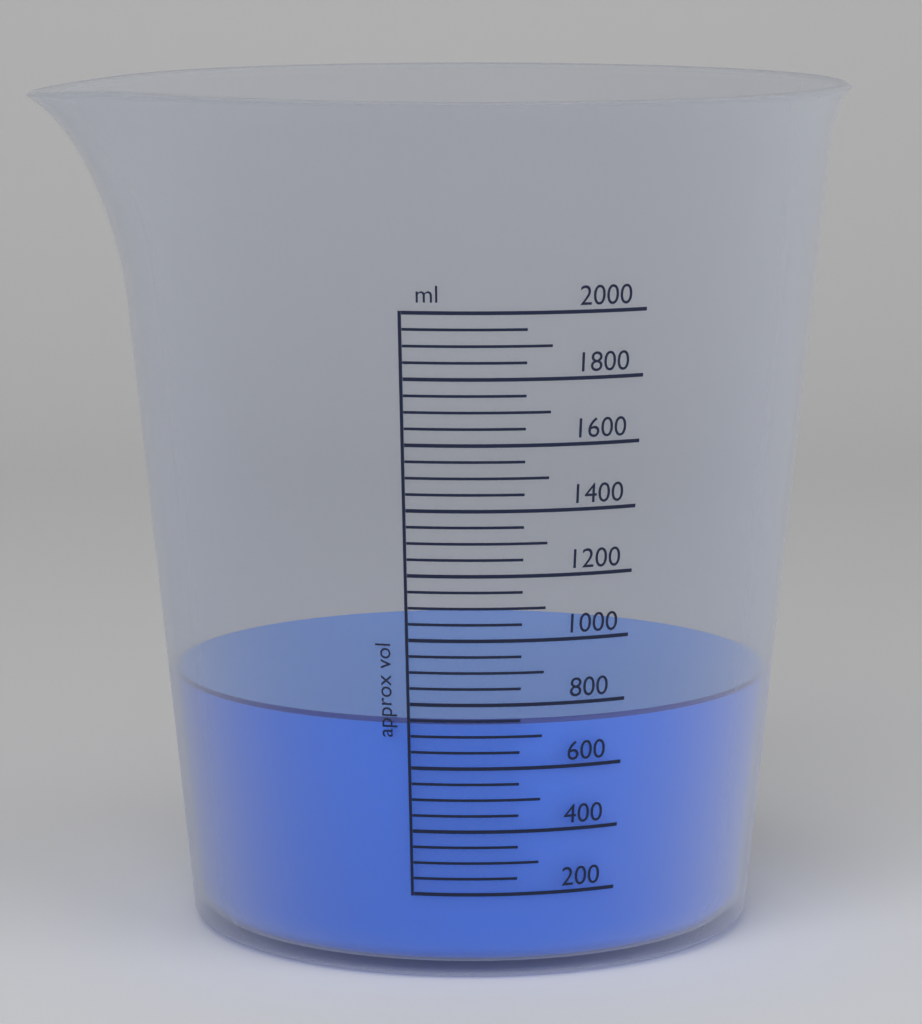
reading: 750 ml
